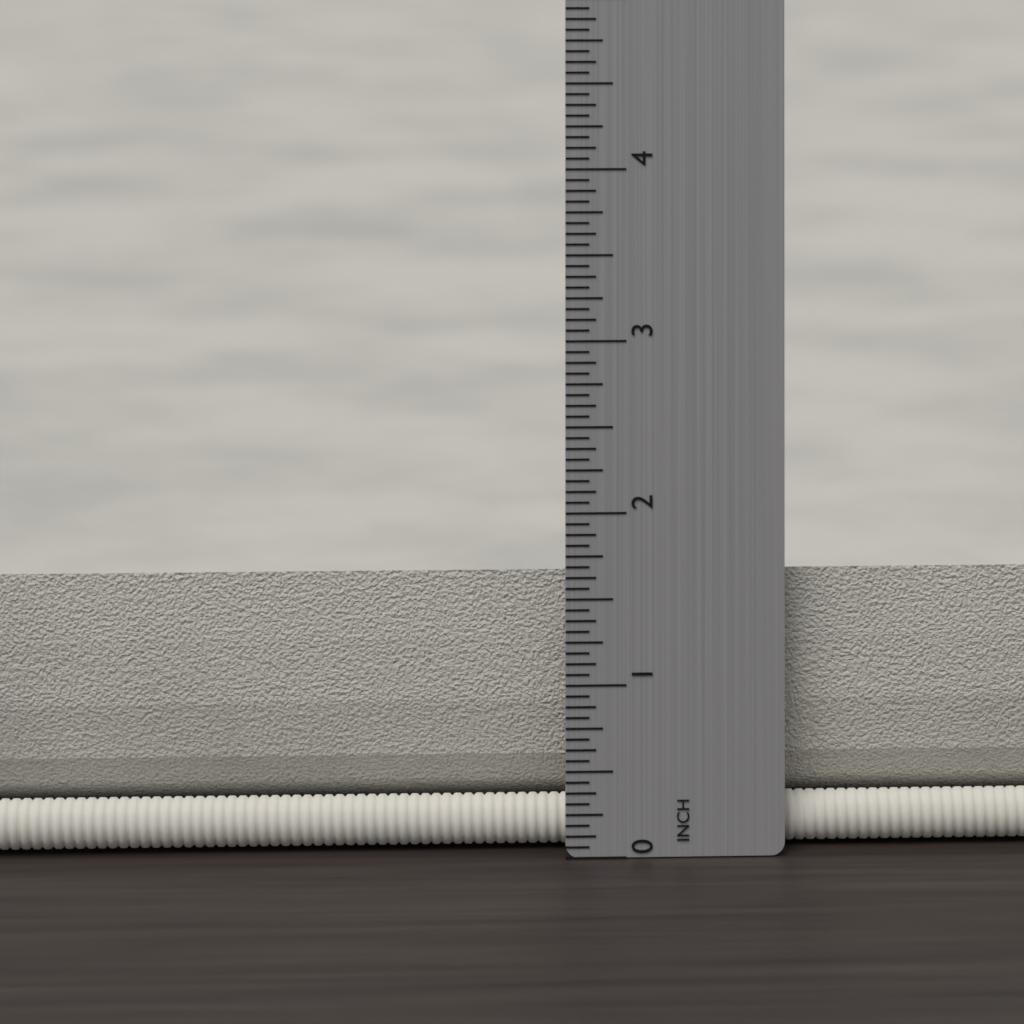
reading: 1.6250 in
